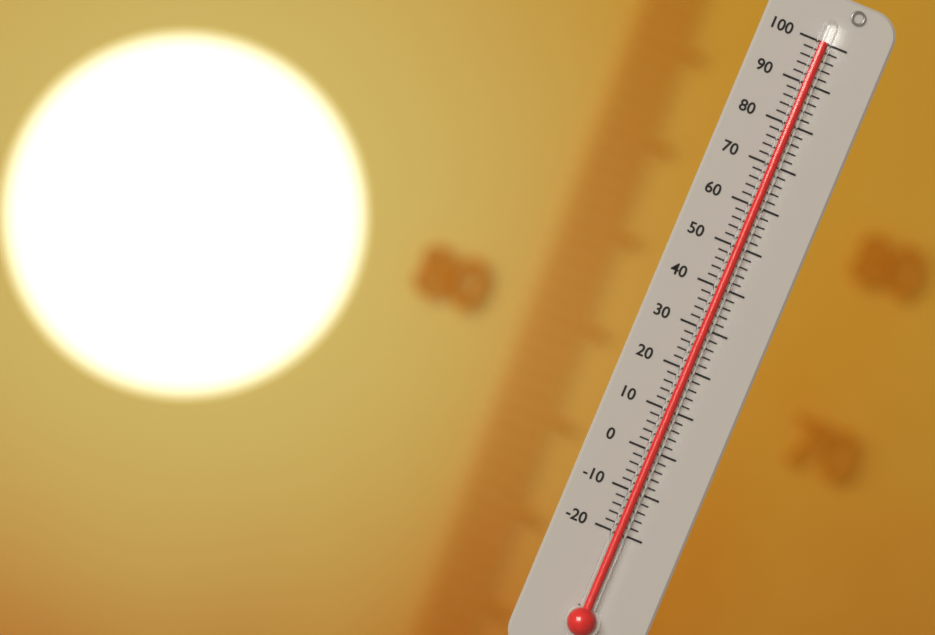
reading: 100 (no unit)
